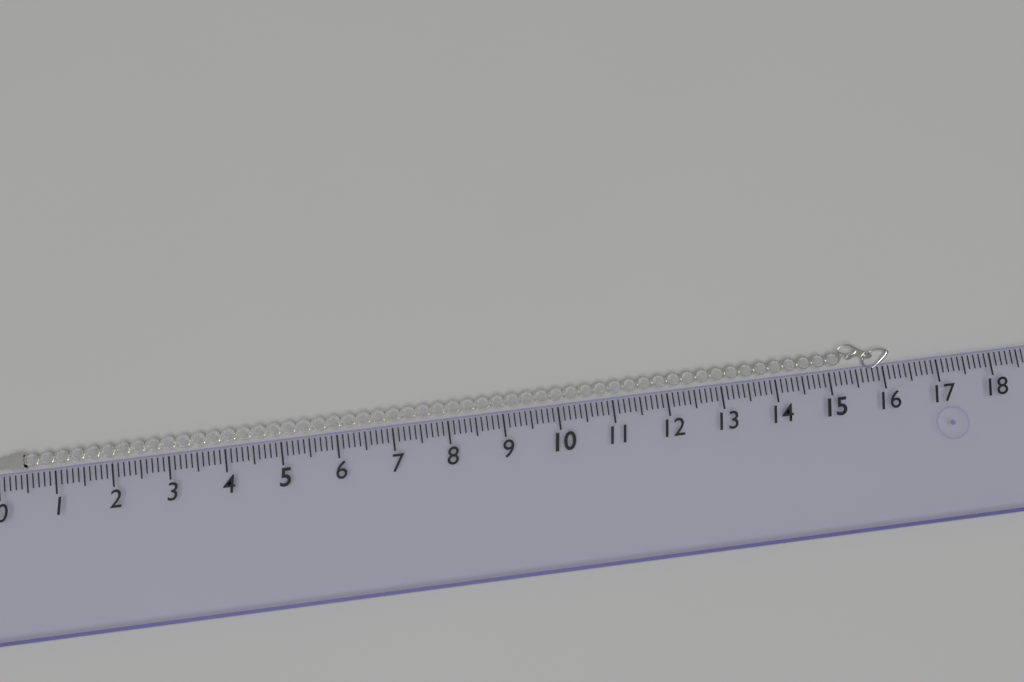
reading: 16.2 (no unit)
